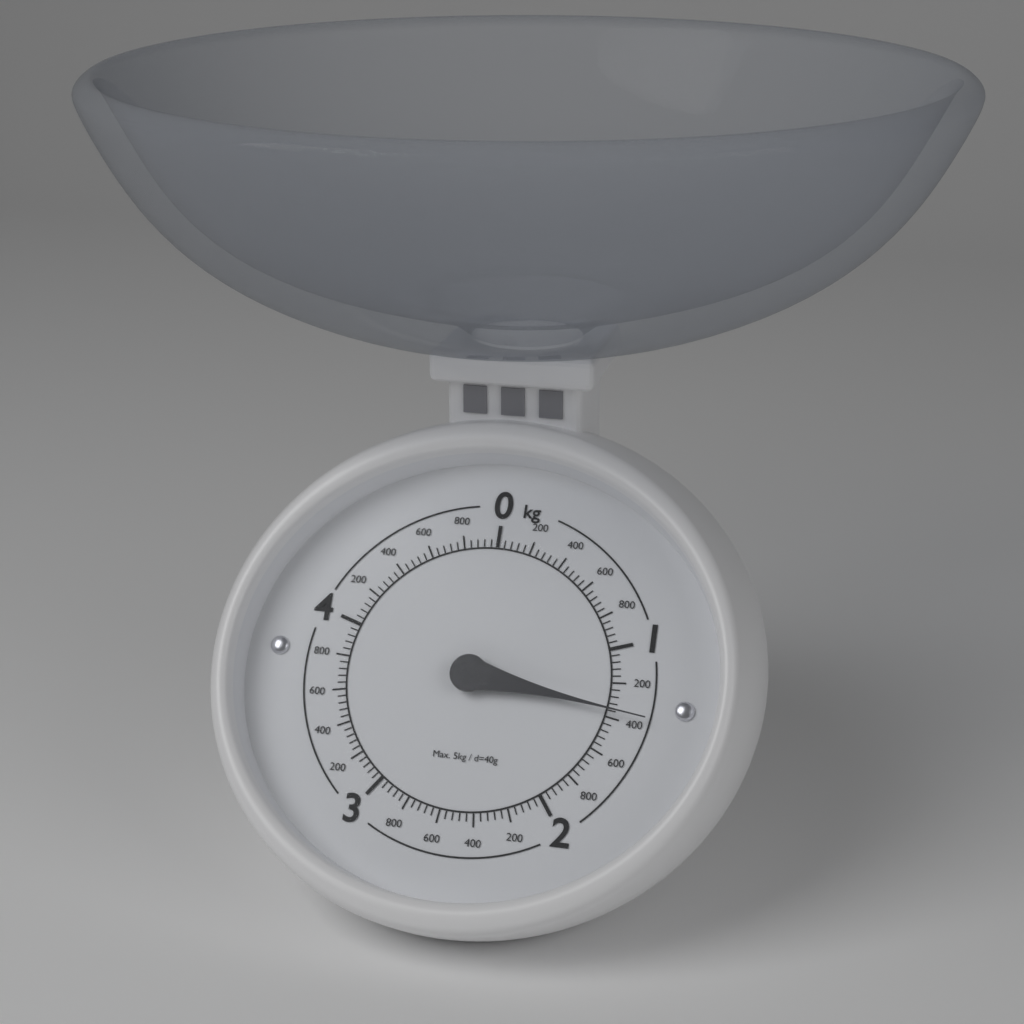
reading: 1.36 kg
